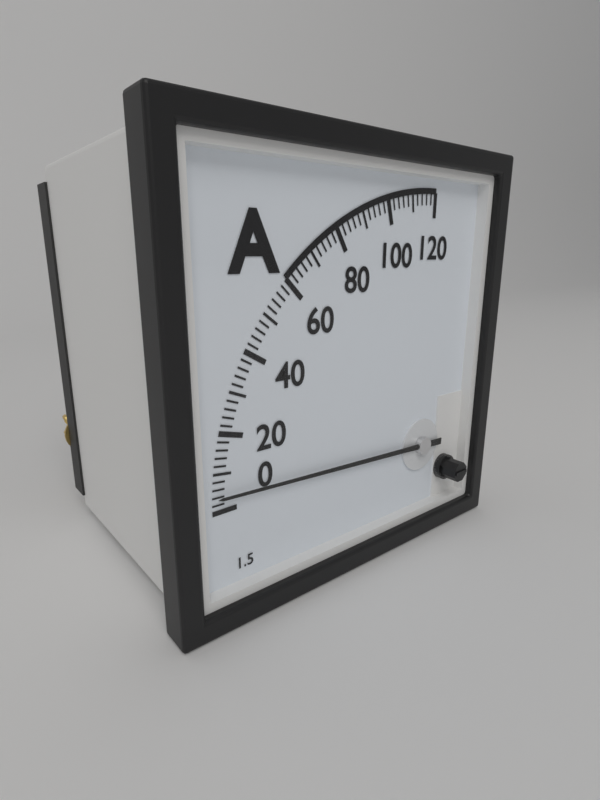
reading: 4 A
